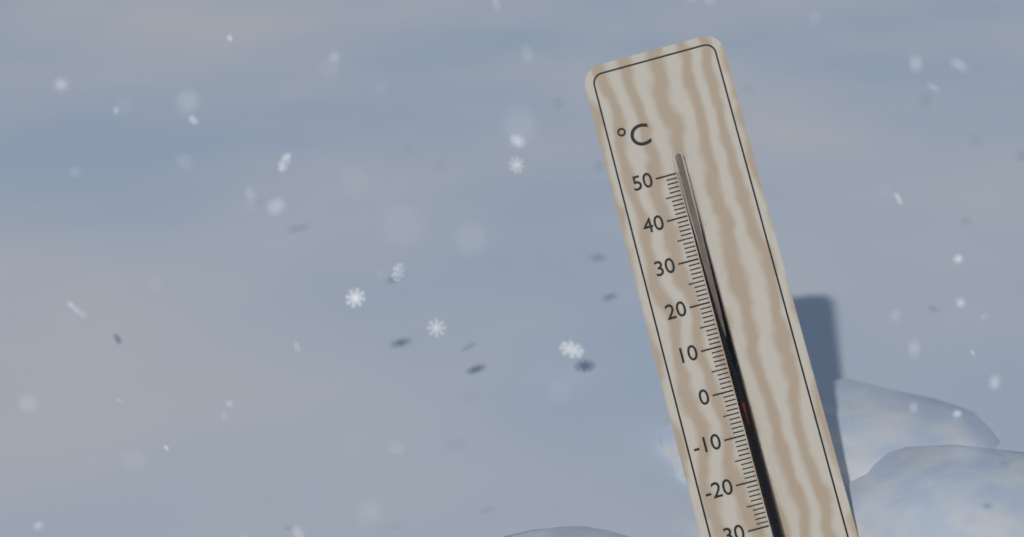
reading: -3 °C
